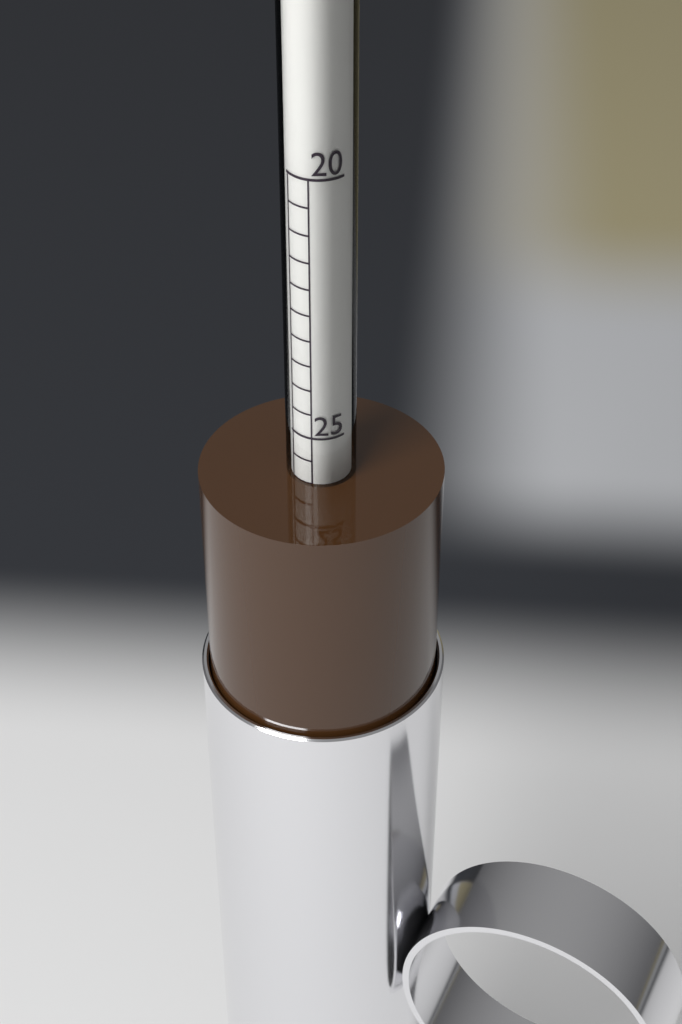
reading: 26.0 (no unit)
